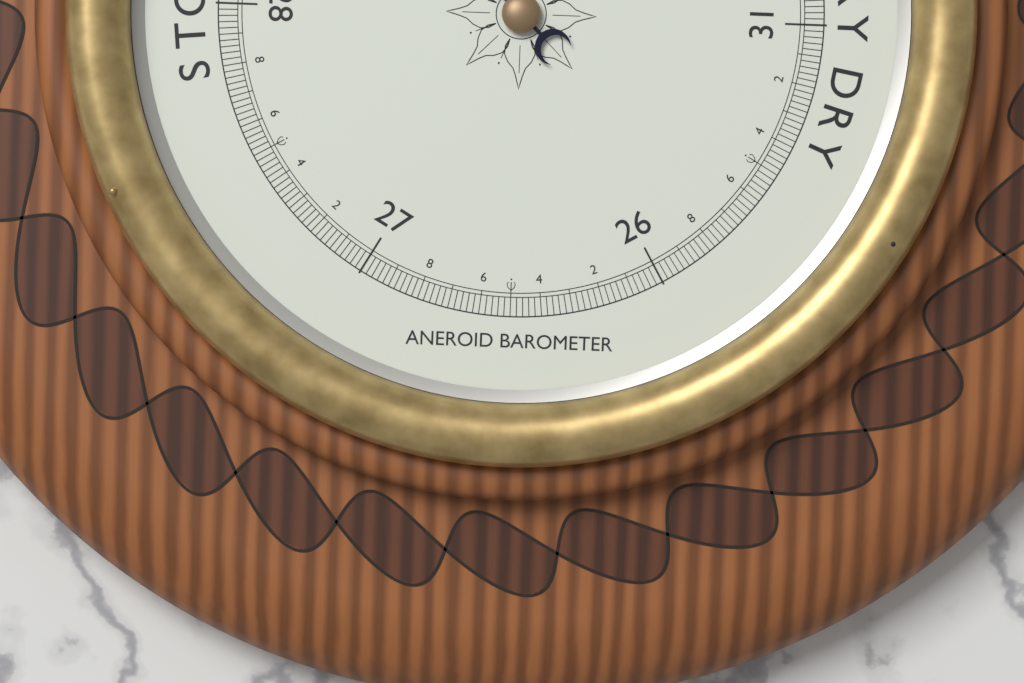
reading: 28.74 inHg
